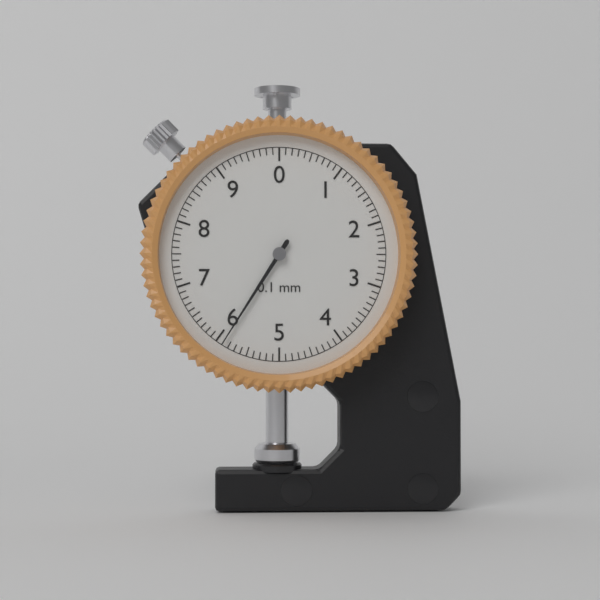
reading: 5.9 mm
